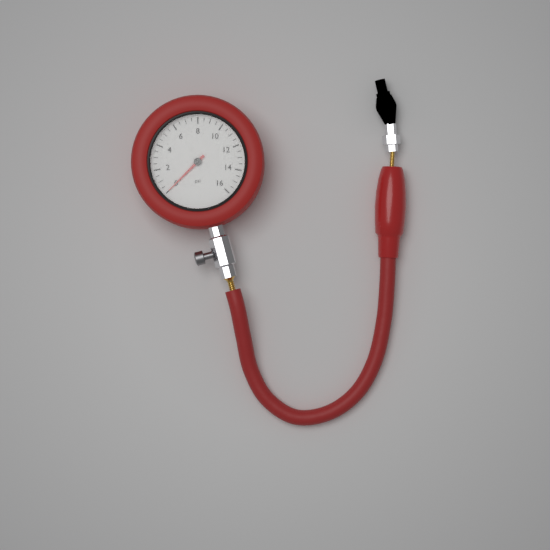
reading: 0.0 psi
